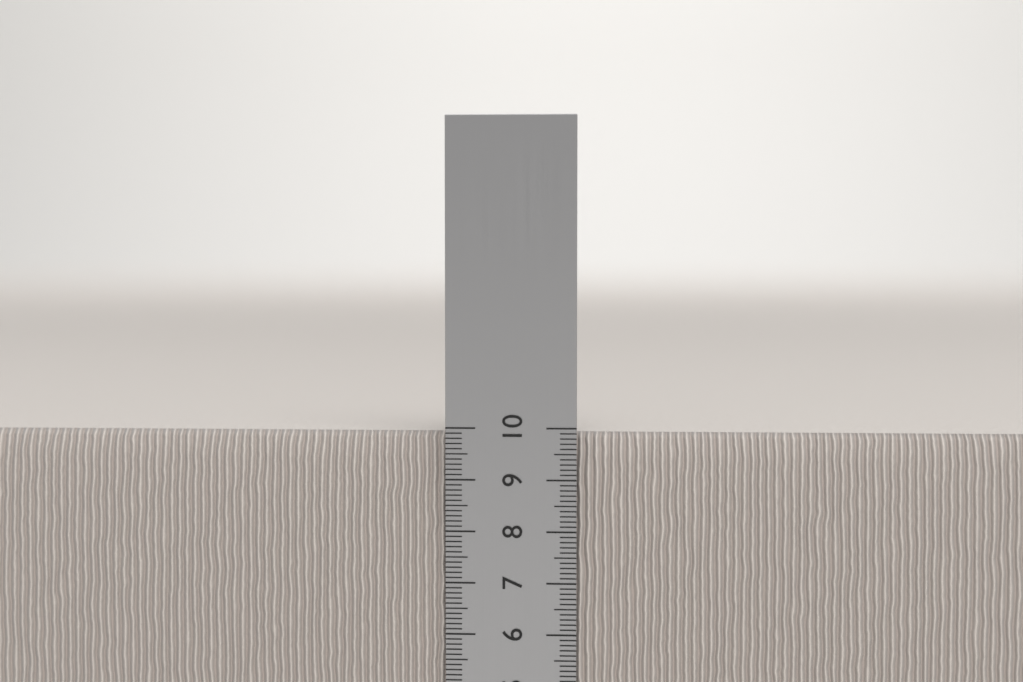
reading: 9.9 cm
